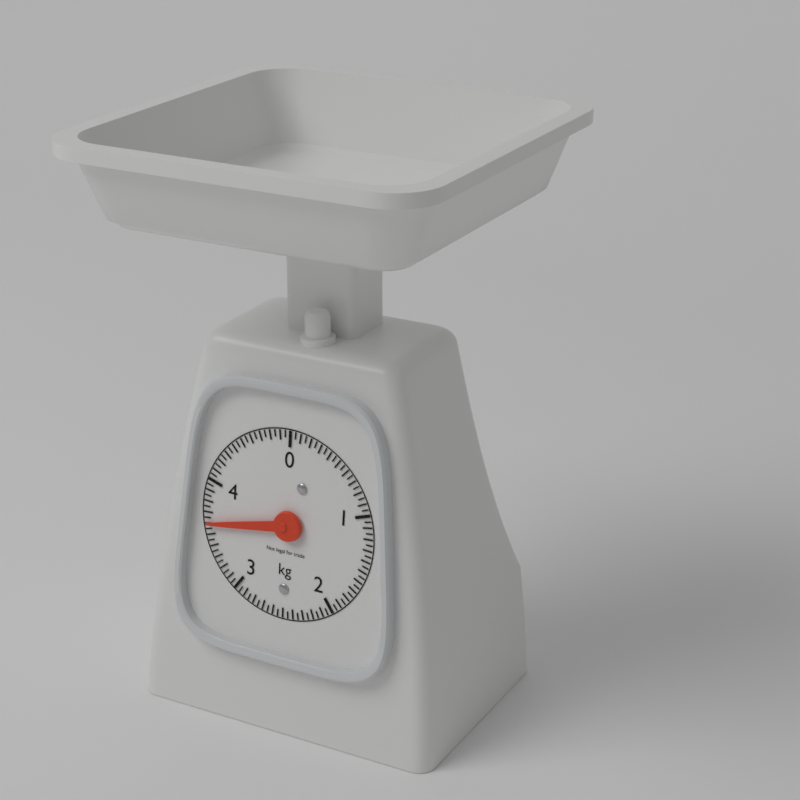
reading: 3.60 kg
